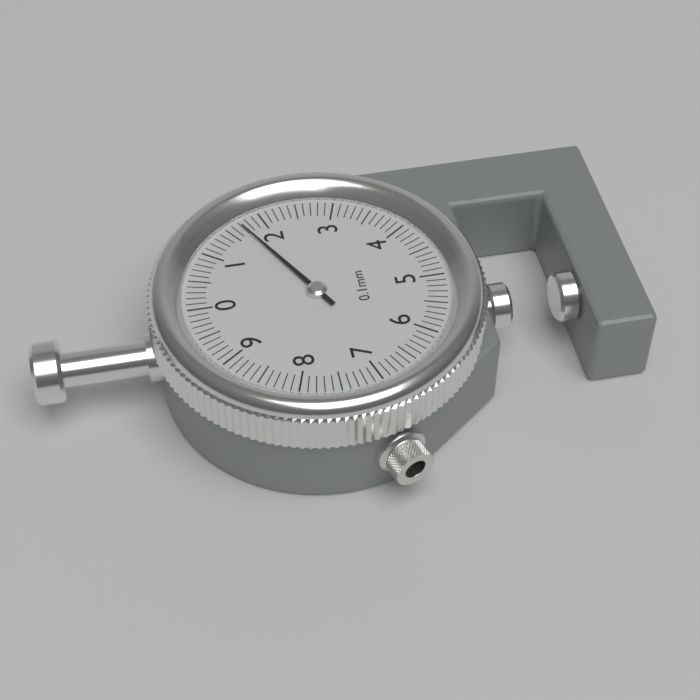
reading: 1.7 mm
